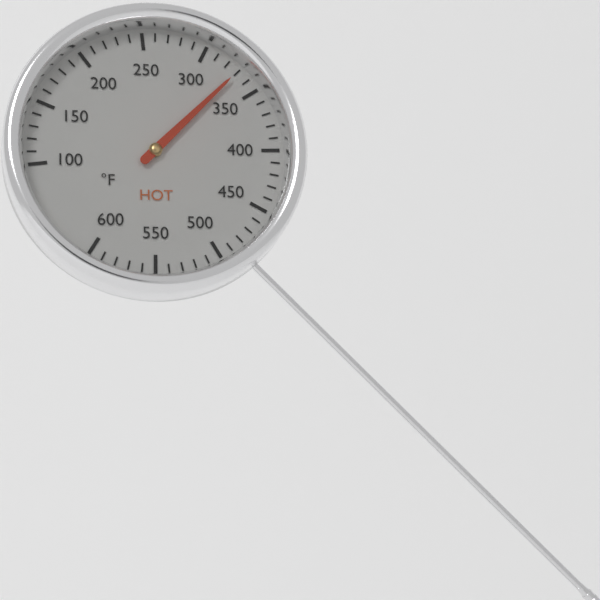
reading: 330 °F
